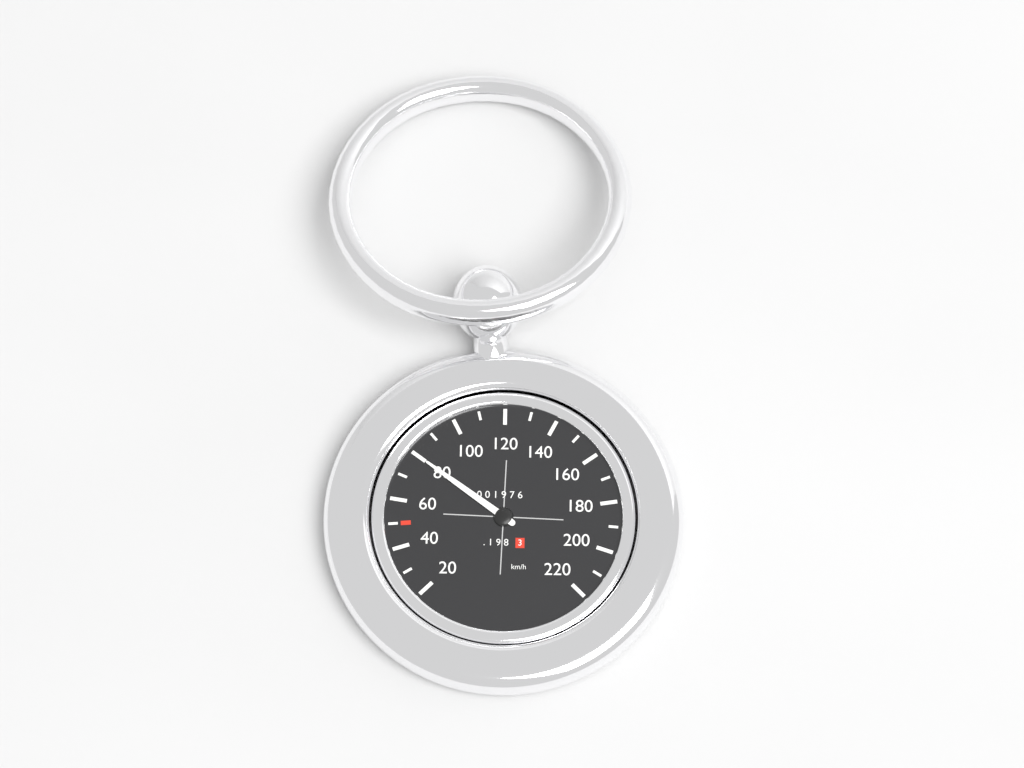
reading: 80 km/h
